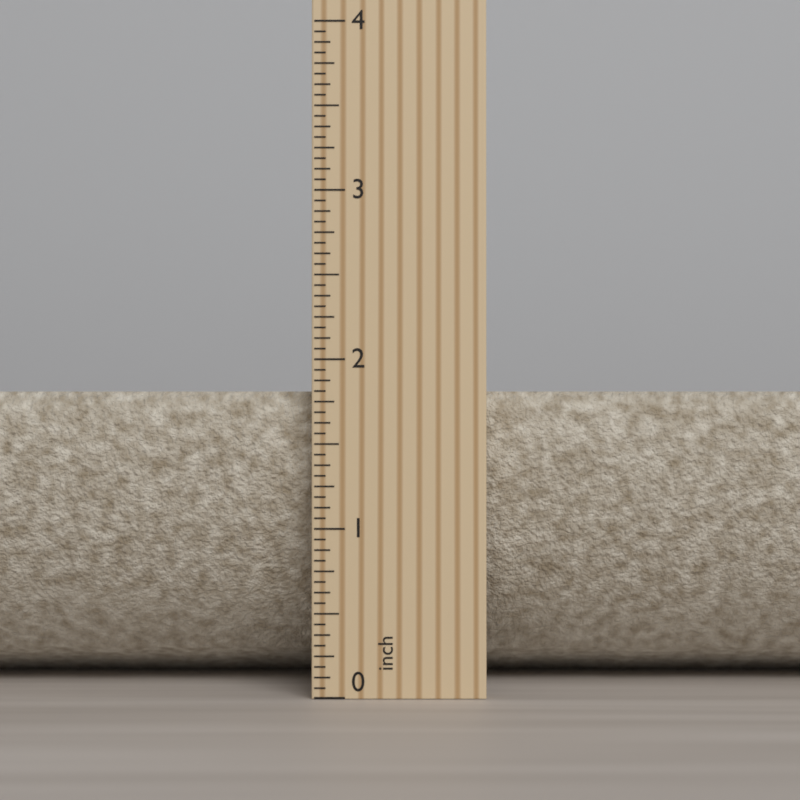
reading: 1.8125 inch
